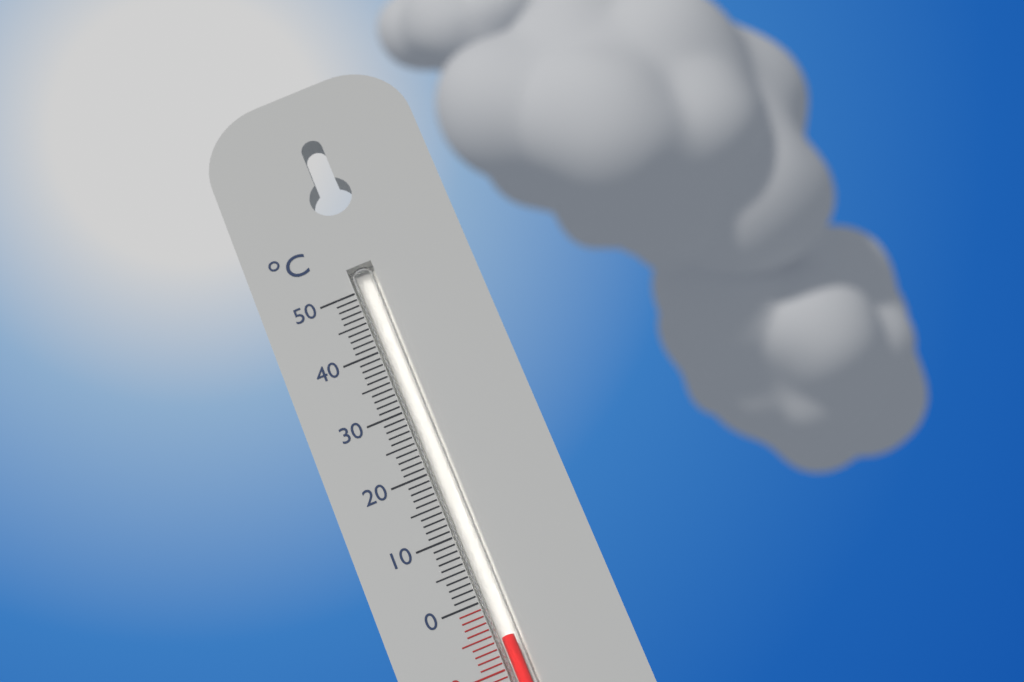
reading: -6 °C
